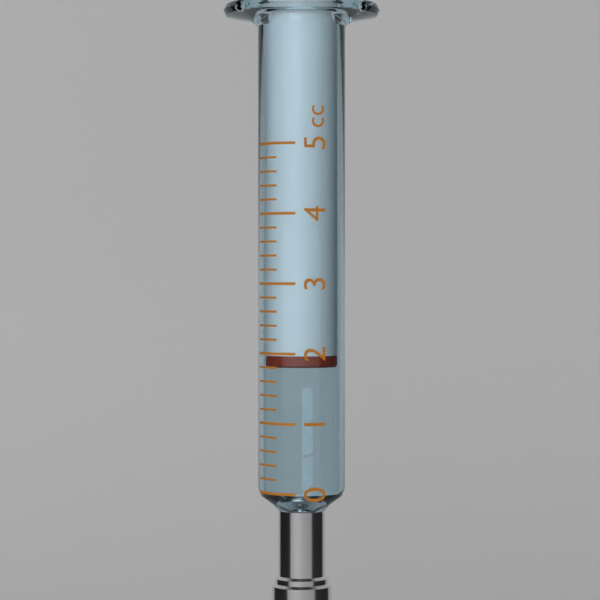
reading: 1.8 cc
